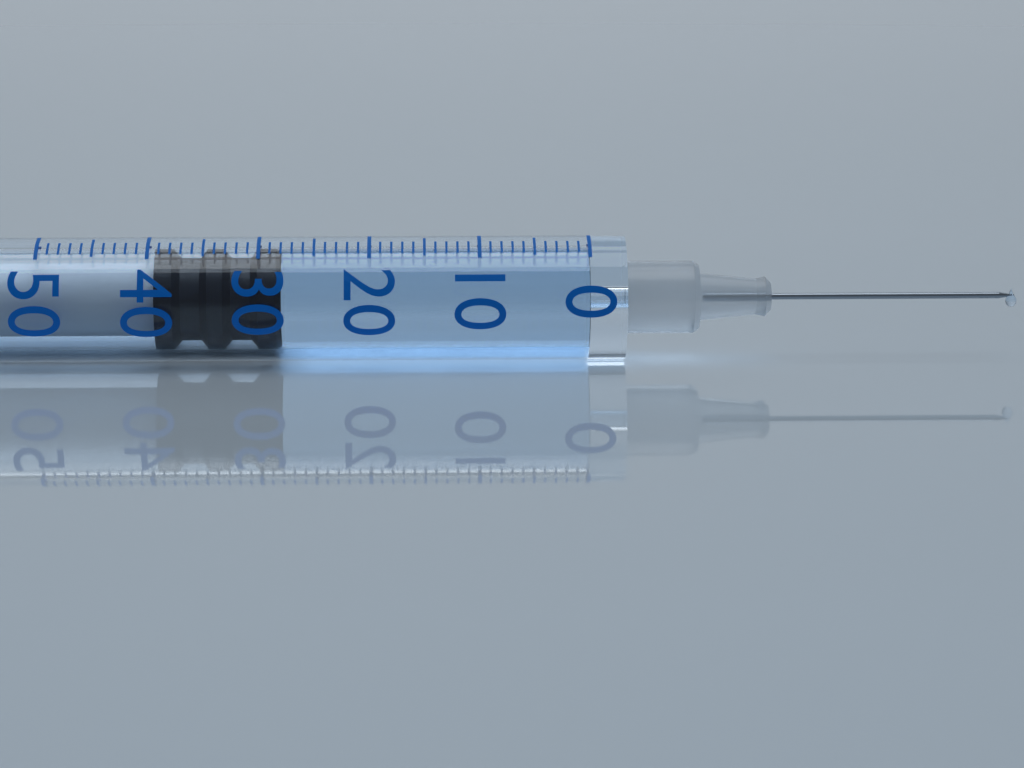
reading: 28 (no unit)
